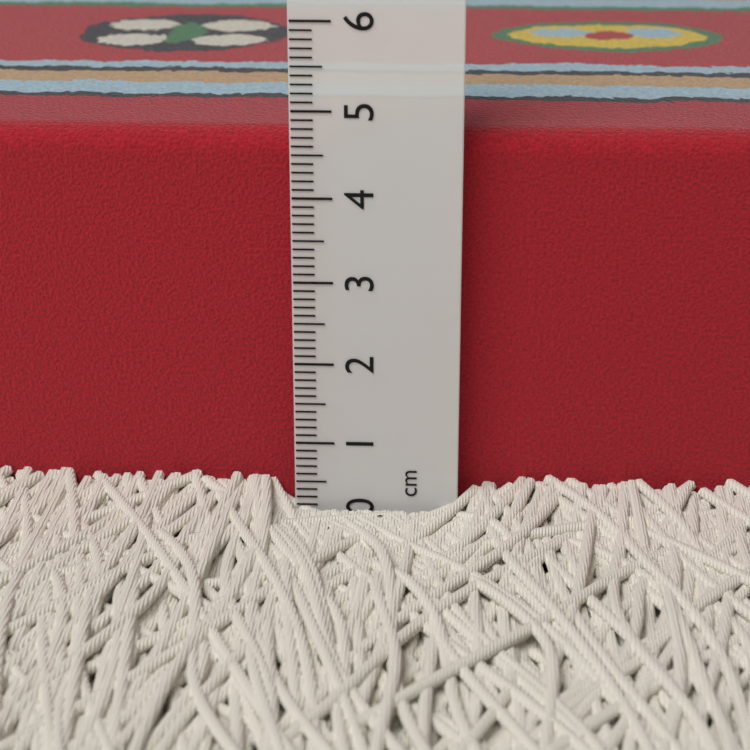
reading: 4.7 cm
